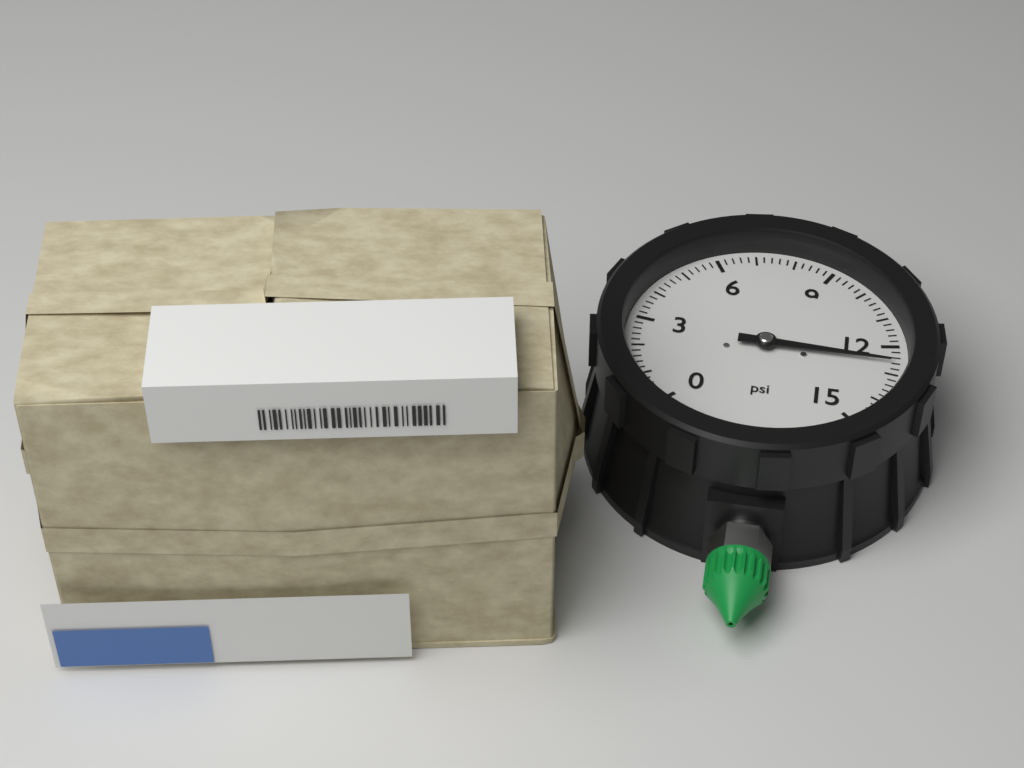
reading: 12.6 psi
